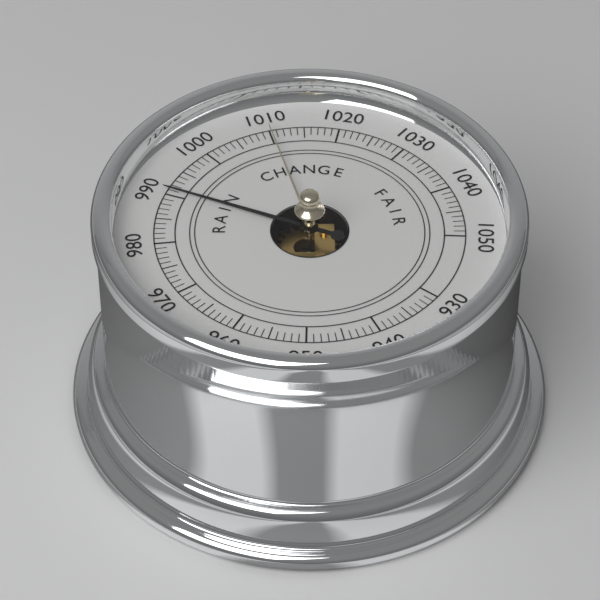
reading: 991 (no unit)
